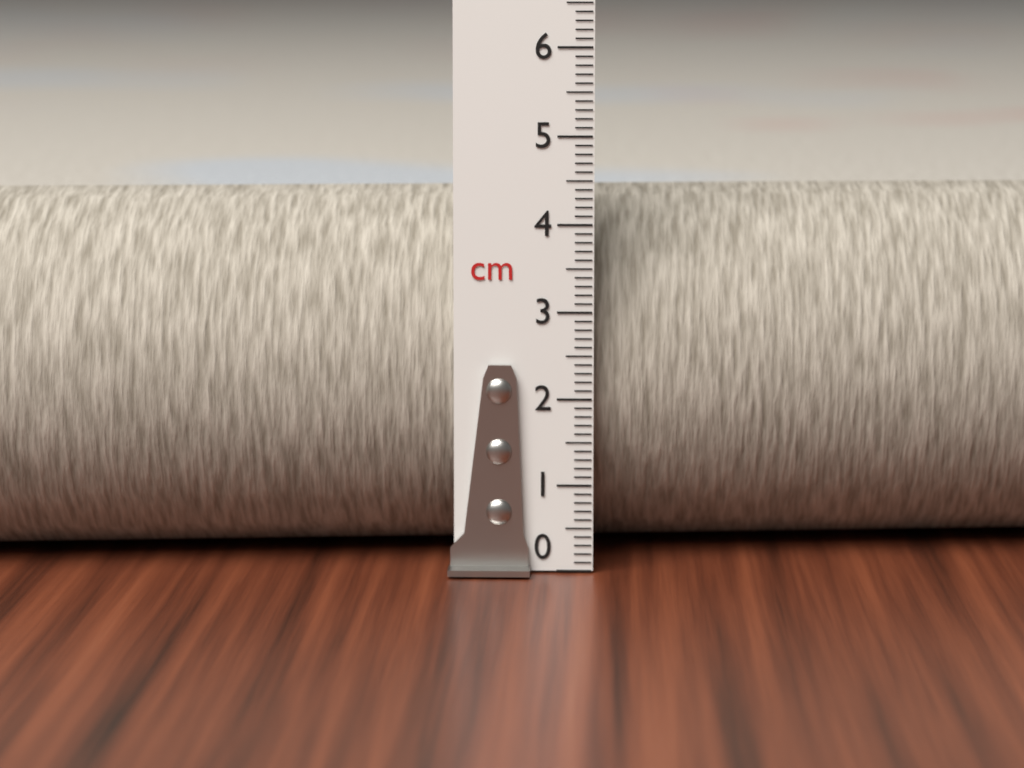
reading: 4.3 cm
